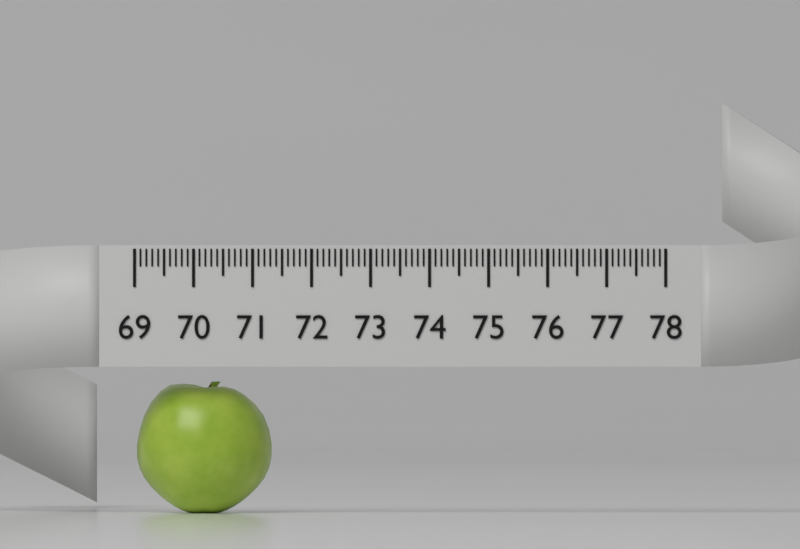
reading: 71.3 (no unit)
